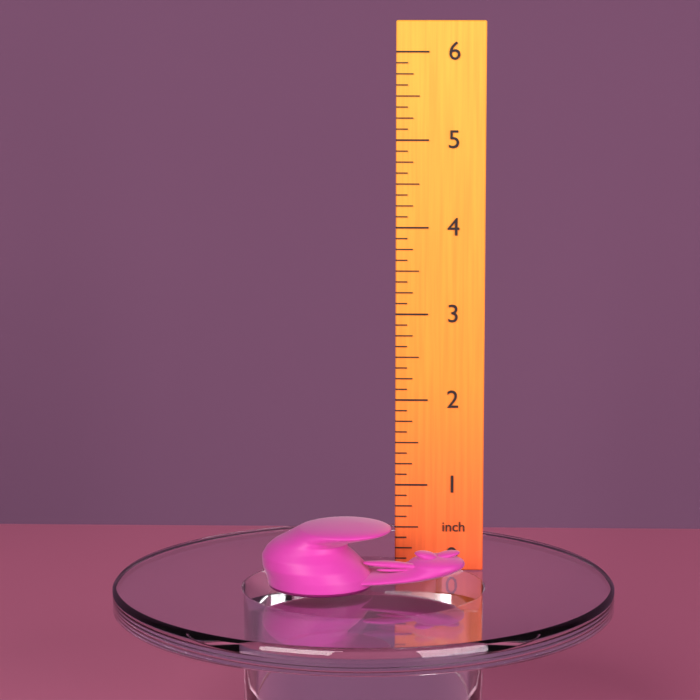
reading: 0.750 inch
